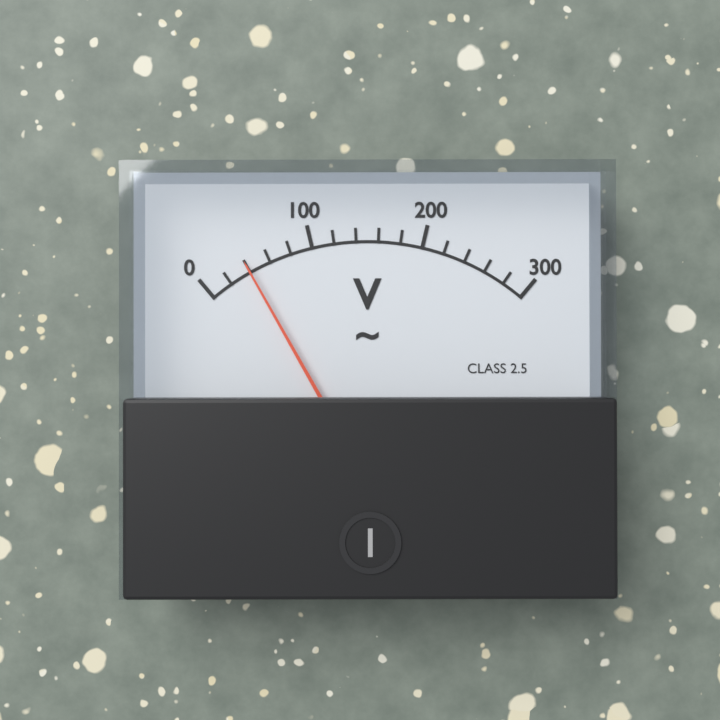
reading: 40 V
